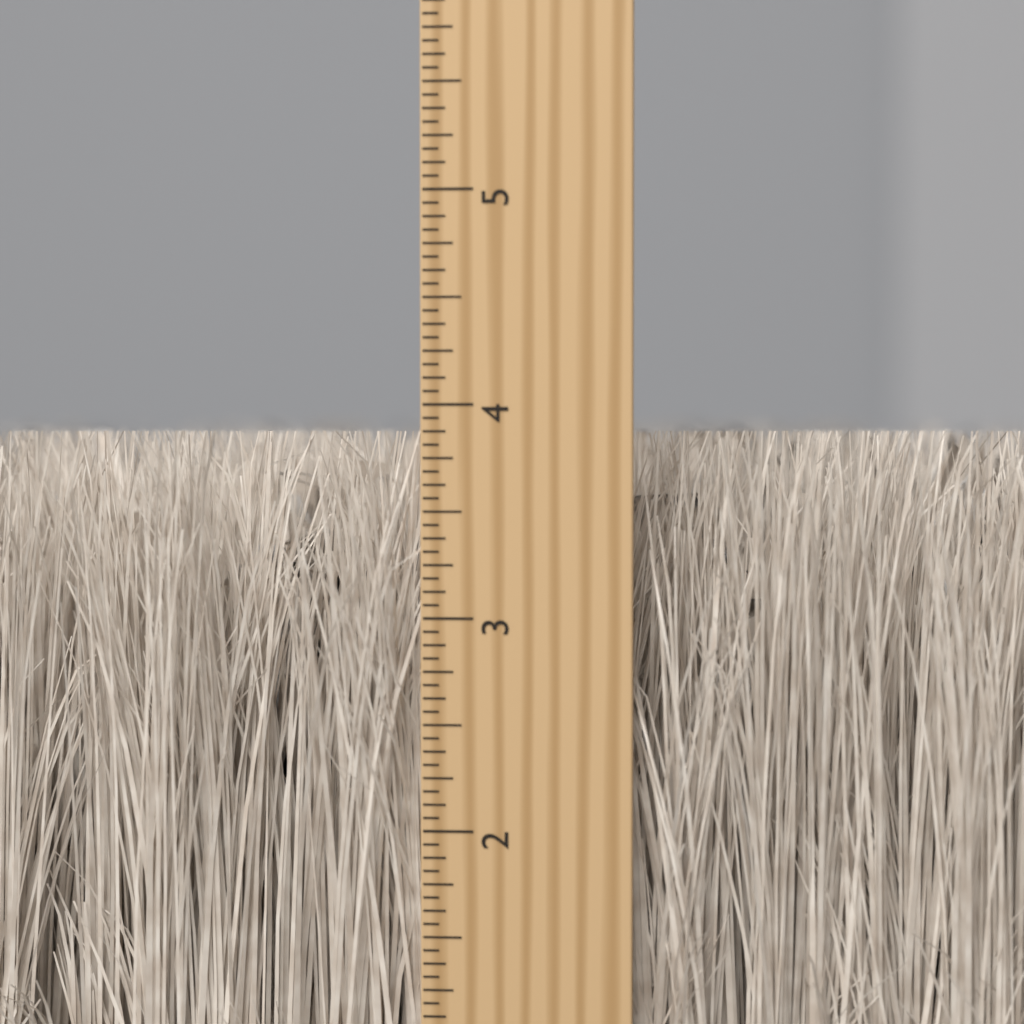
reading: 3.8750 inch
